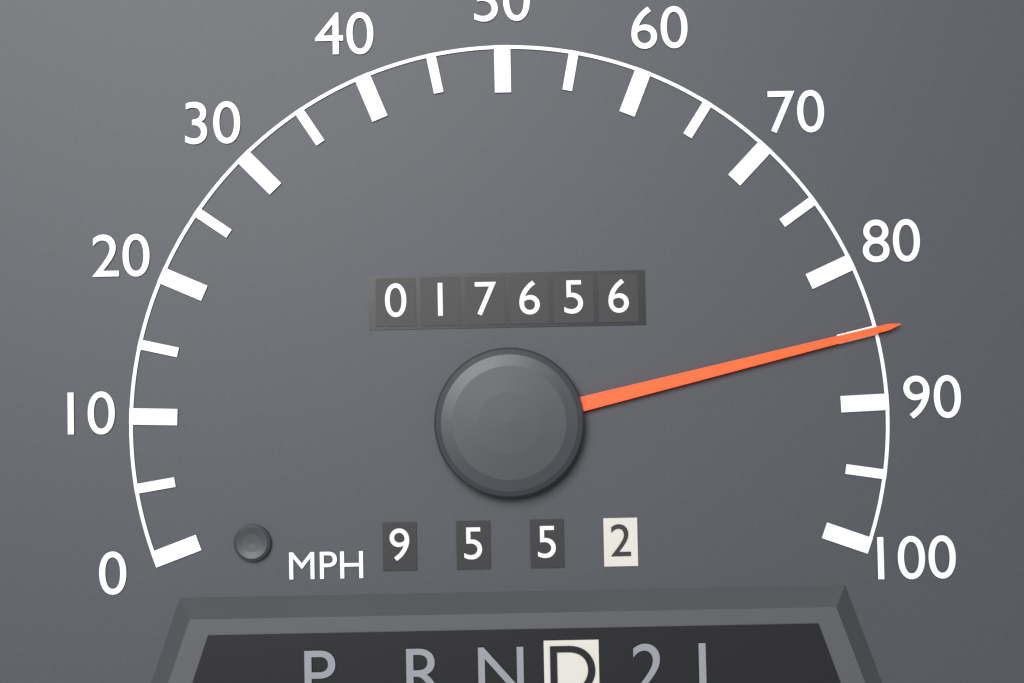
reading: 85 MPH
